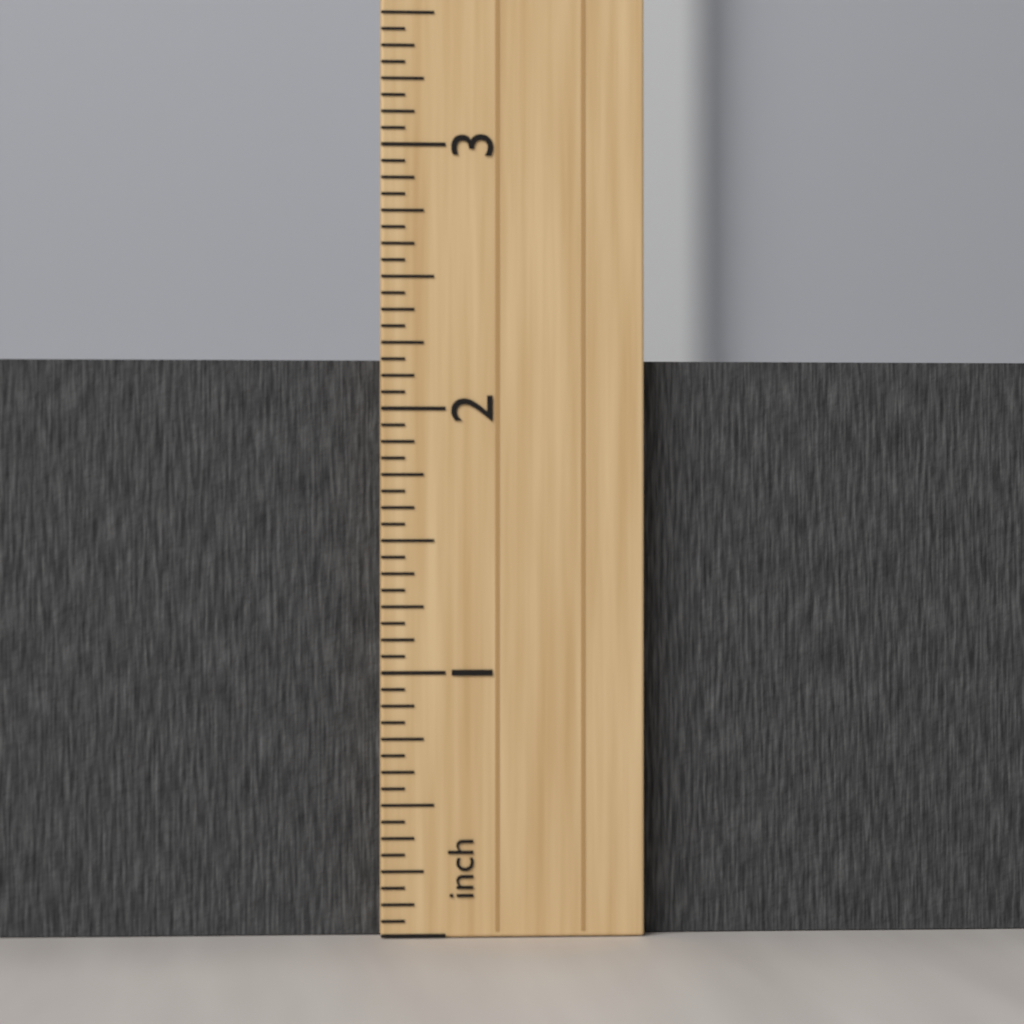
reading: 2.1875 inch
